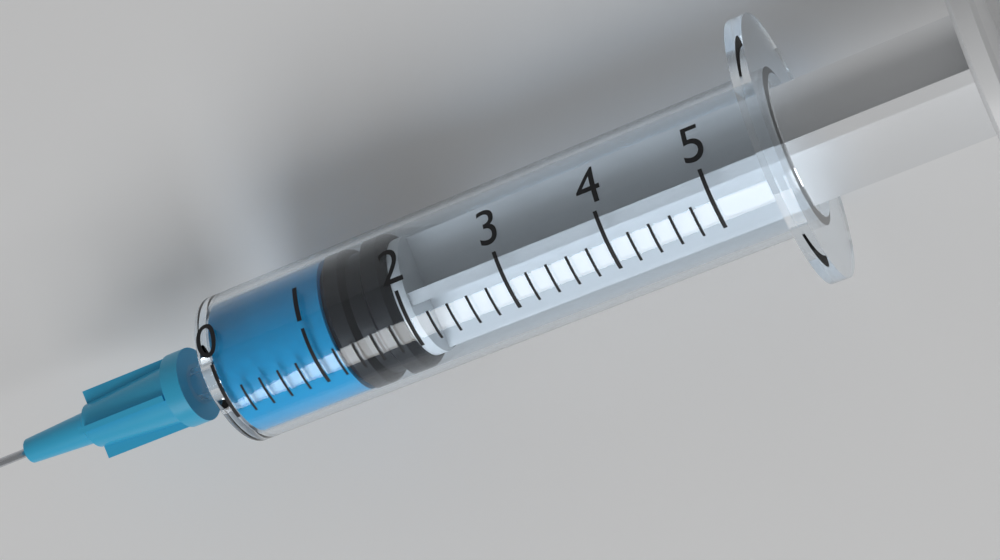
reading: 1.2 (no unit)
